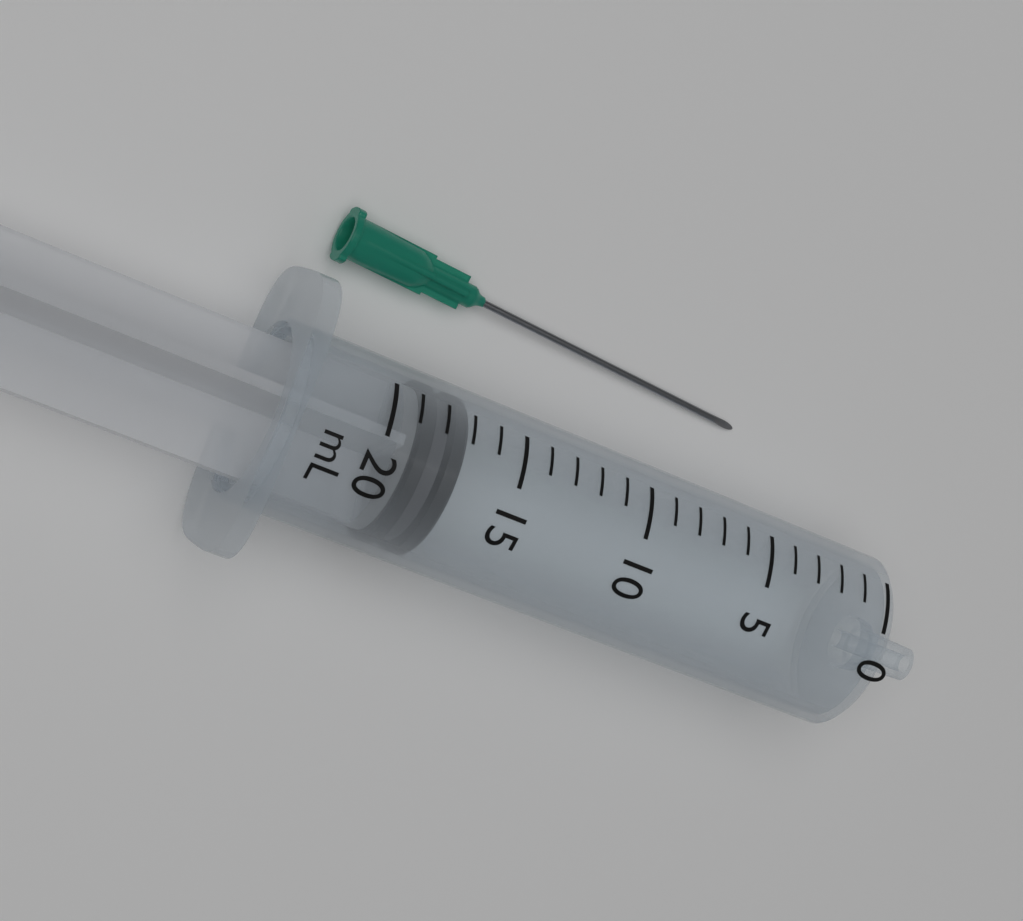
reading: 17 mL
